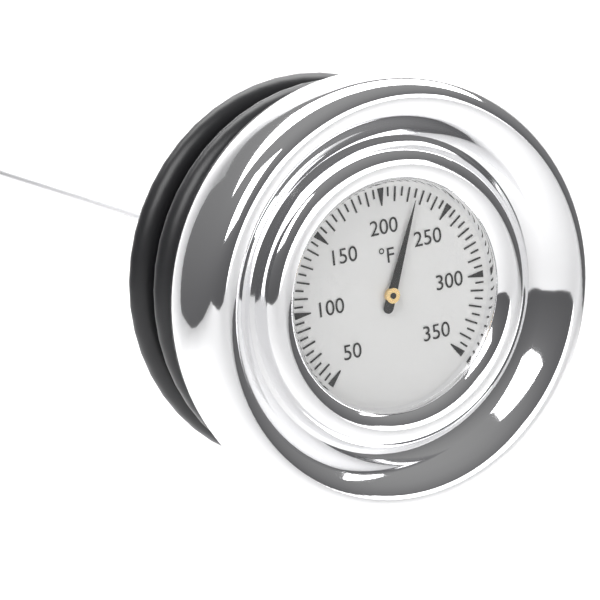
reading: 225 °F
